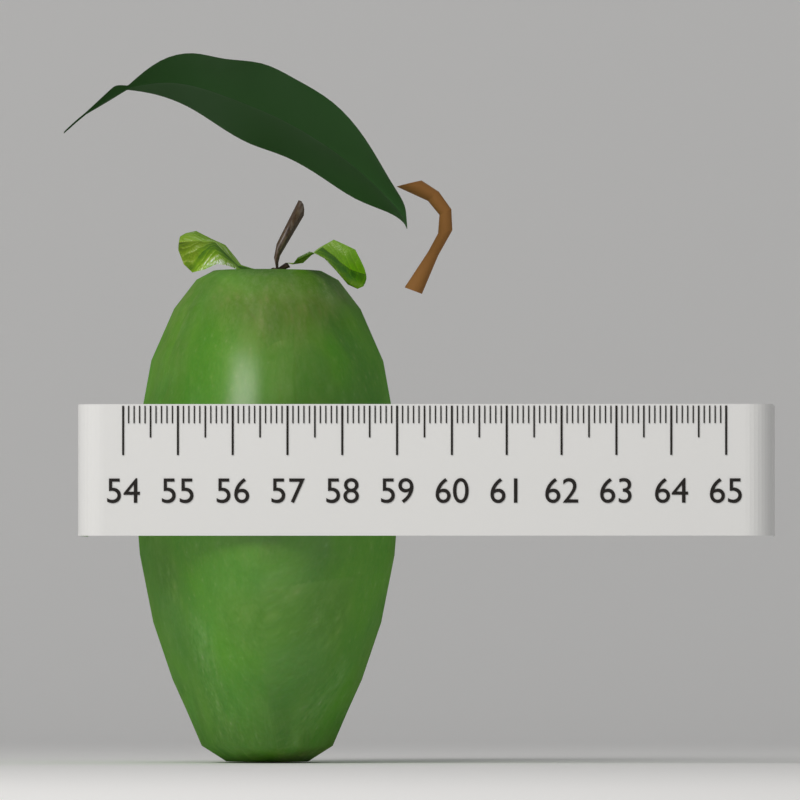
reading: 58.9 (no unit)
